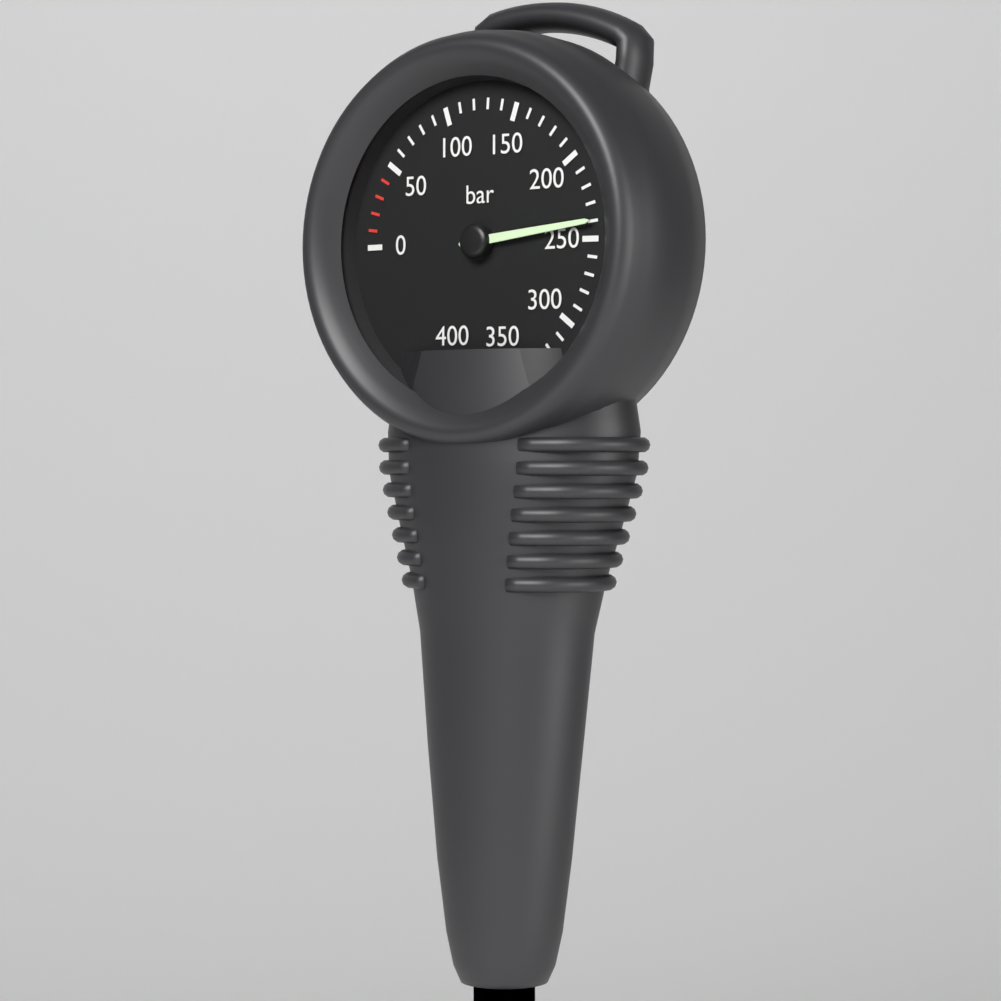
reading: 240 bar
